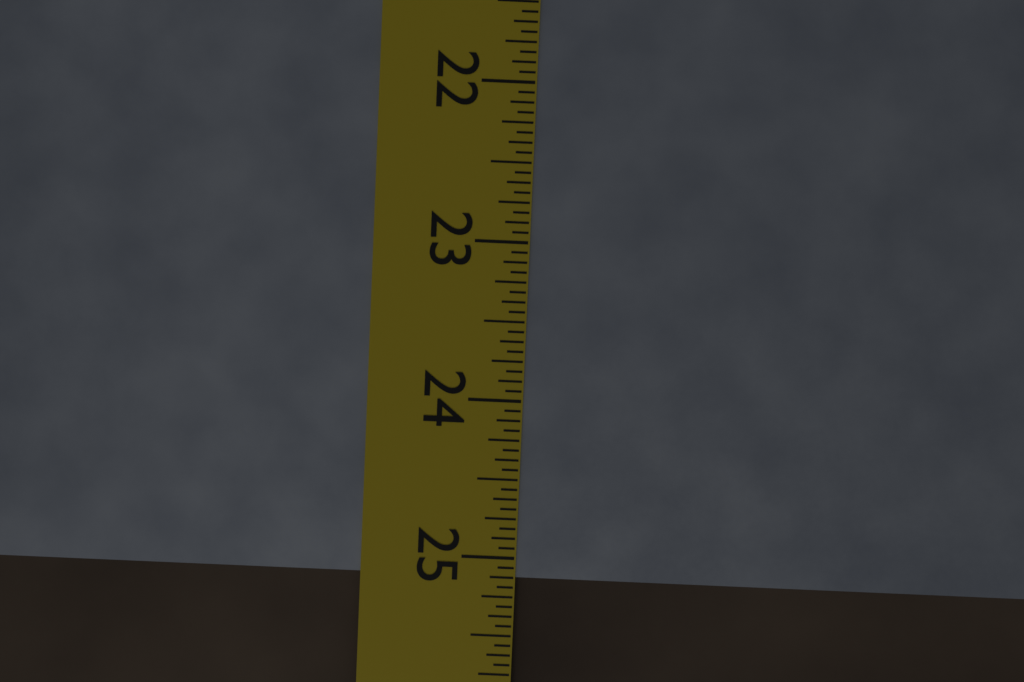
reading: 25.1250 in
